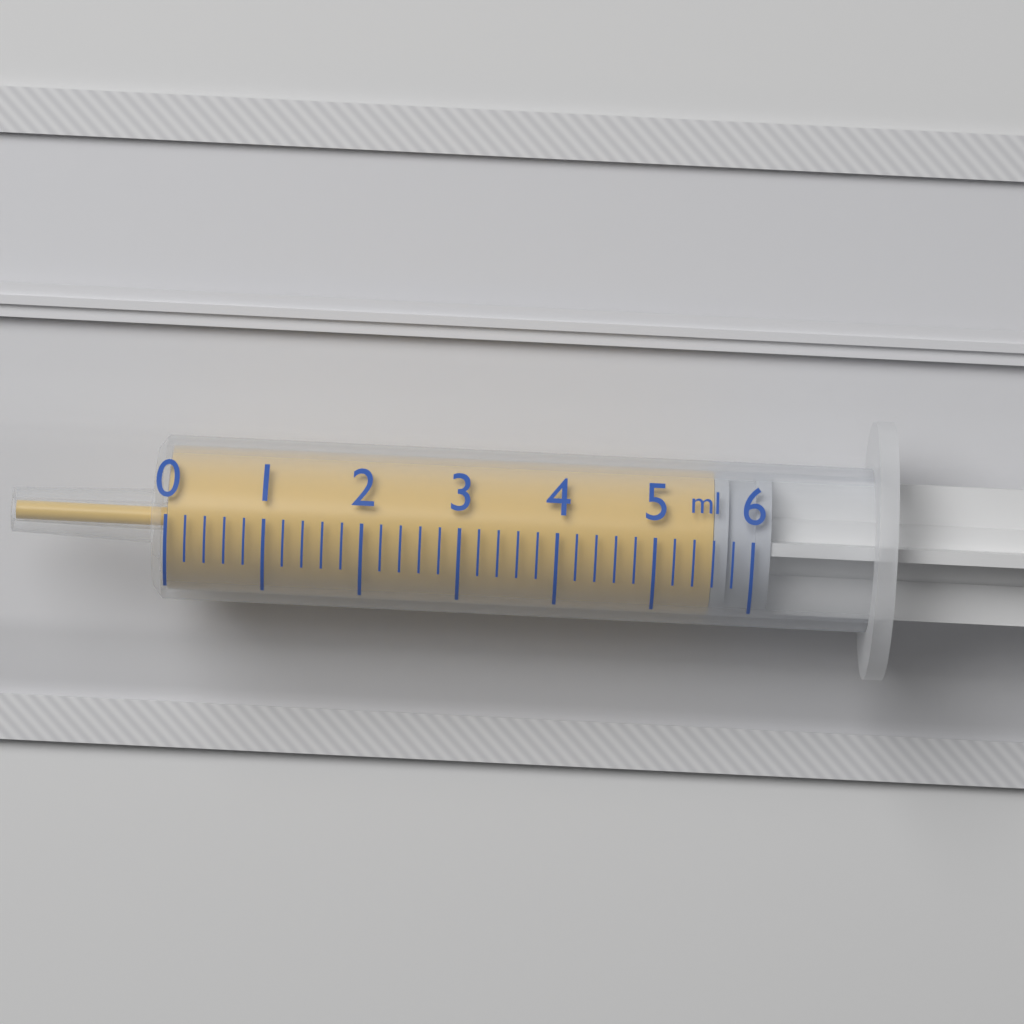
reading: 5.6 ml
